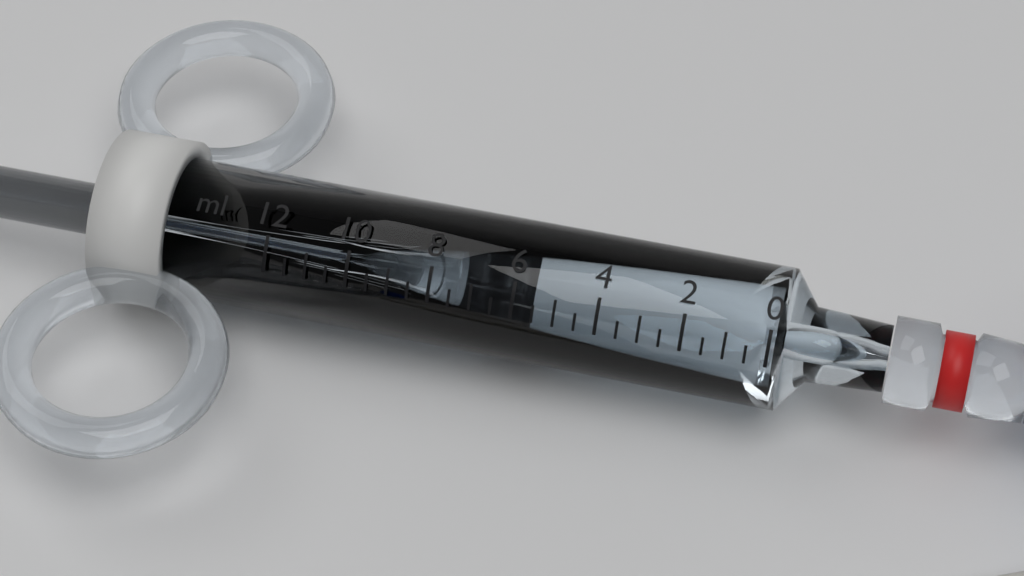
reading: 5.5 ml
